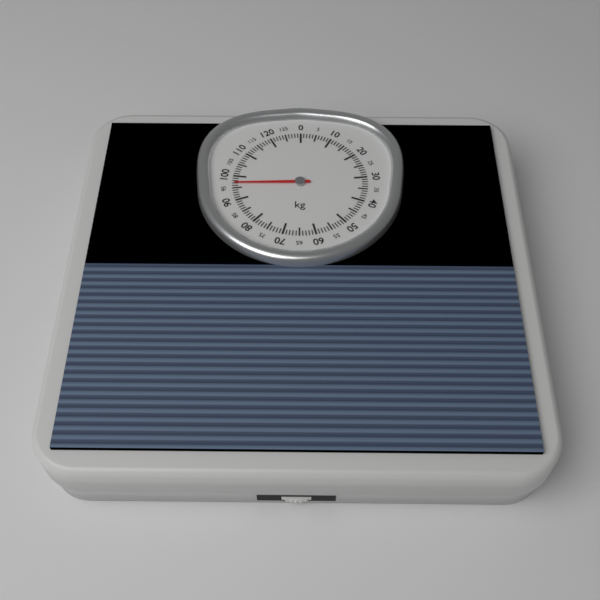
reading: 97 kg
